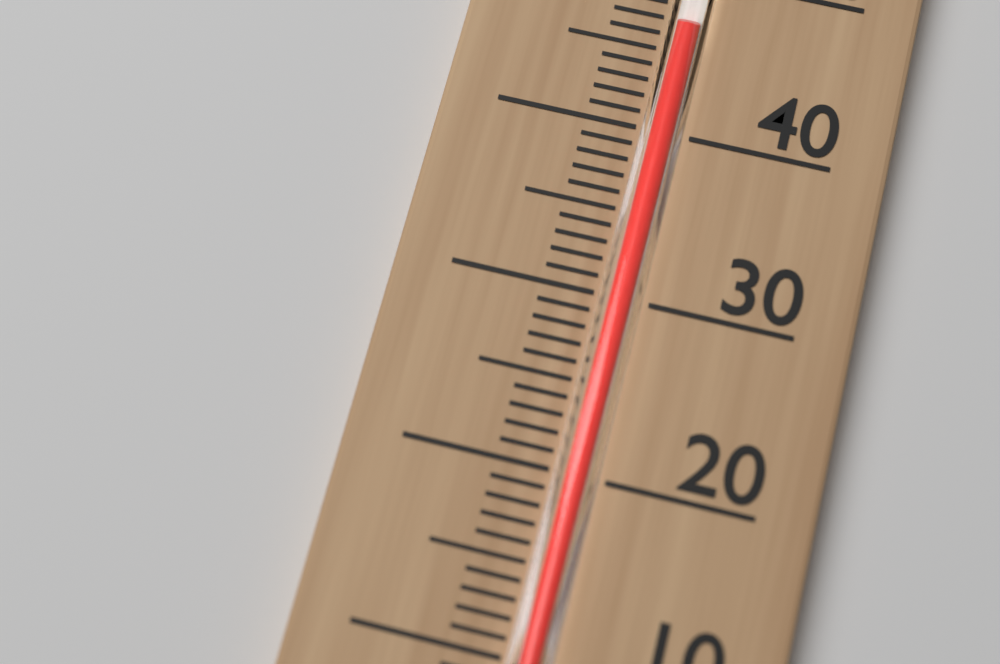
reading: 46 °C
